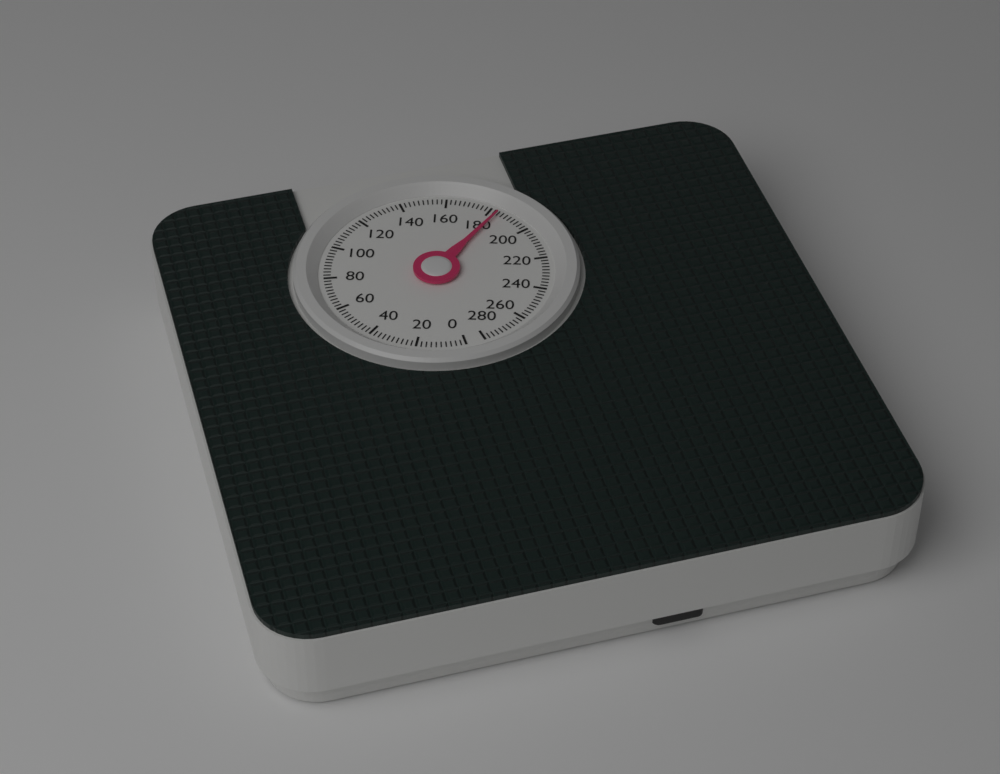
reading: 184 (no unit)
